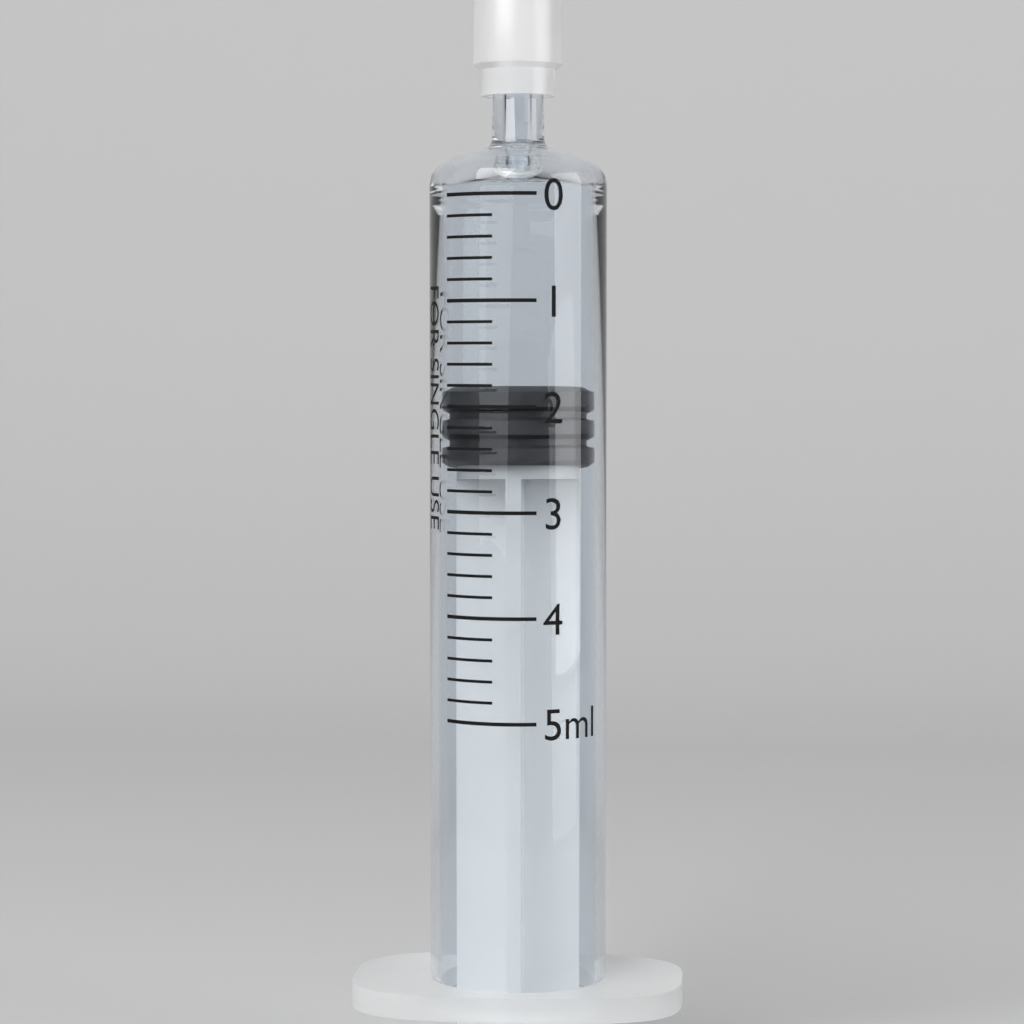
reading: 1.8 ml
